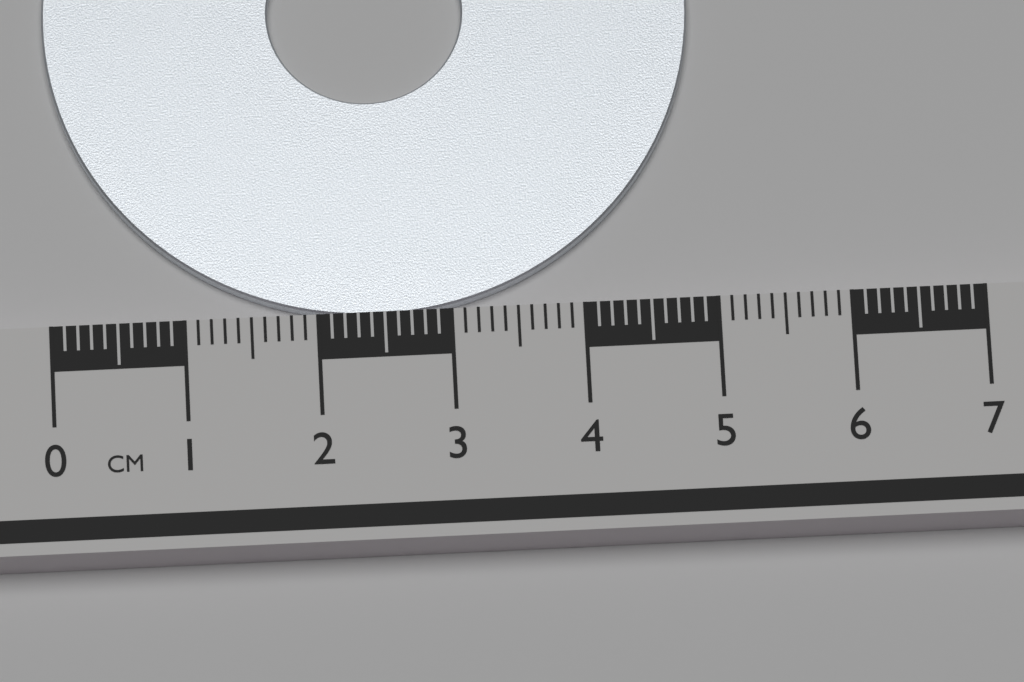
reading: 4.9 cm
